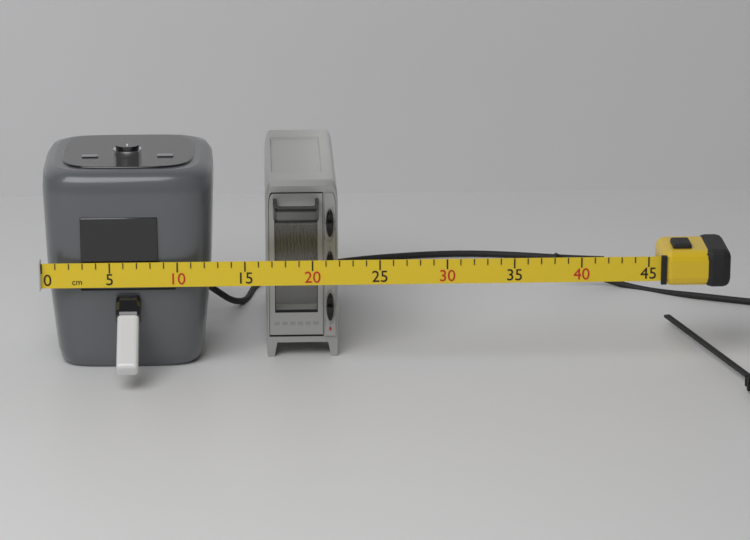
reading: 22 cm
